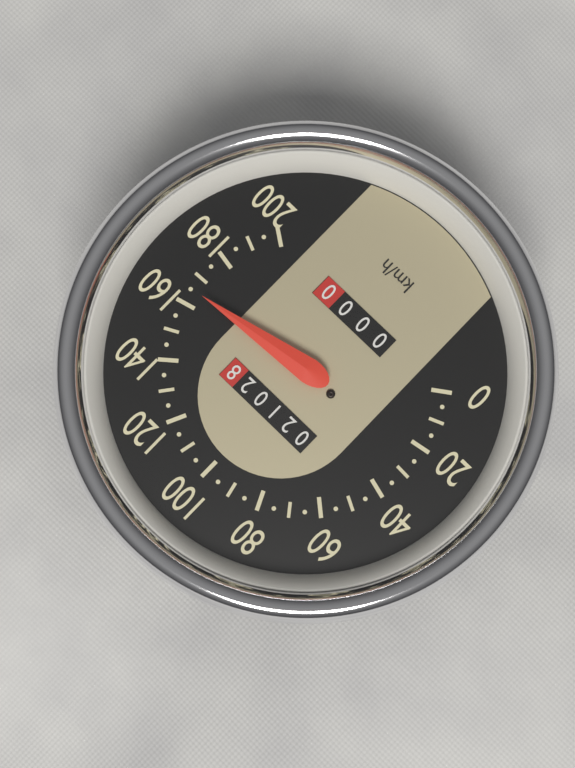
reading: 165 km/h
